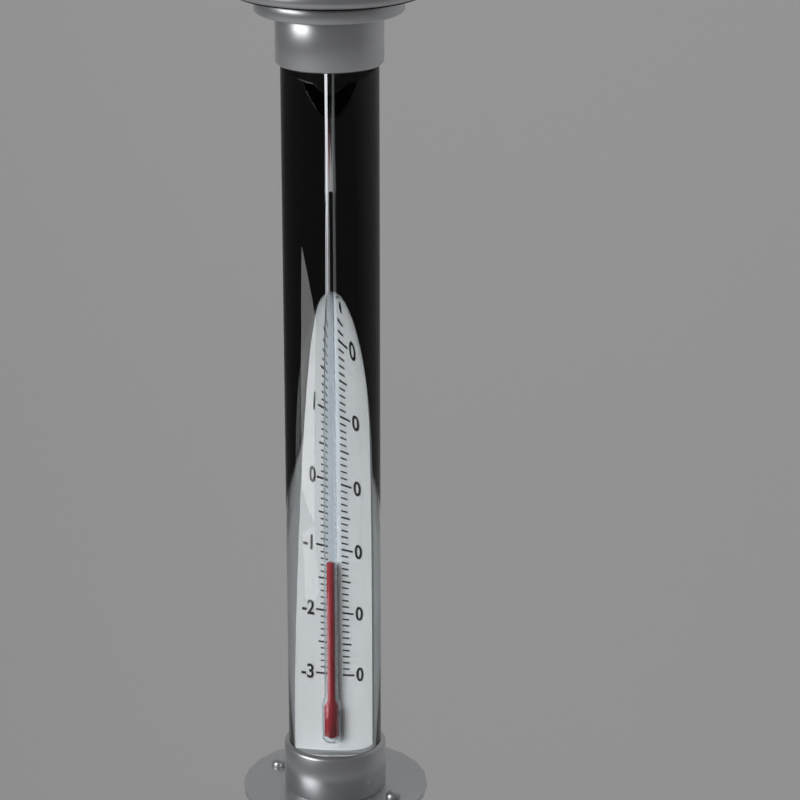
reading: -12 °C
